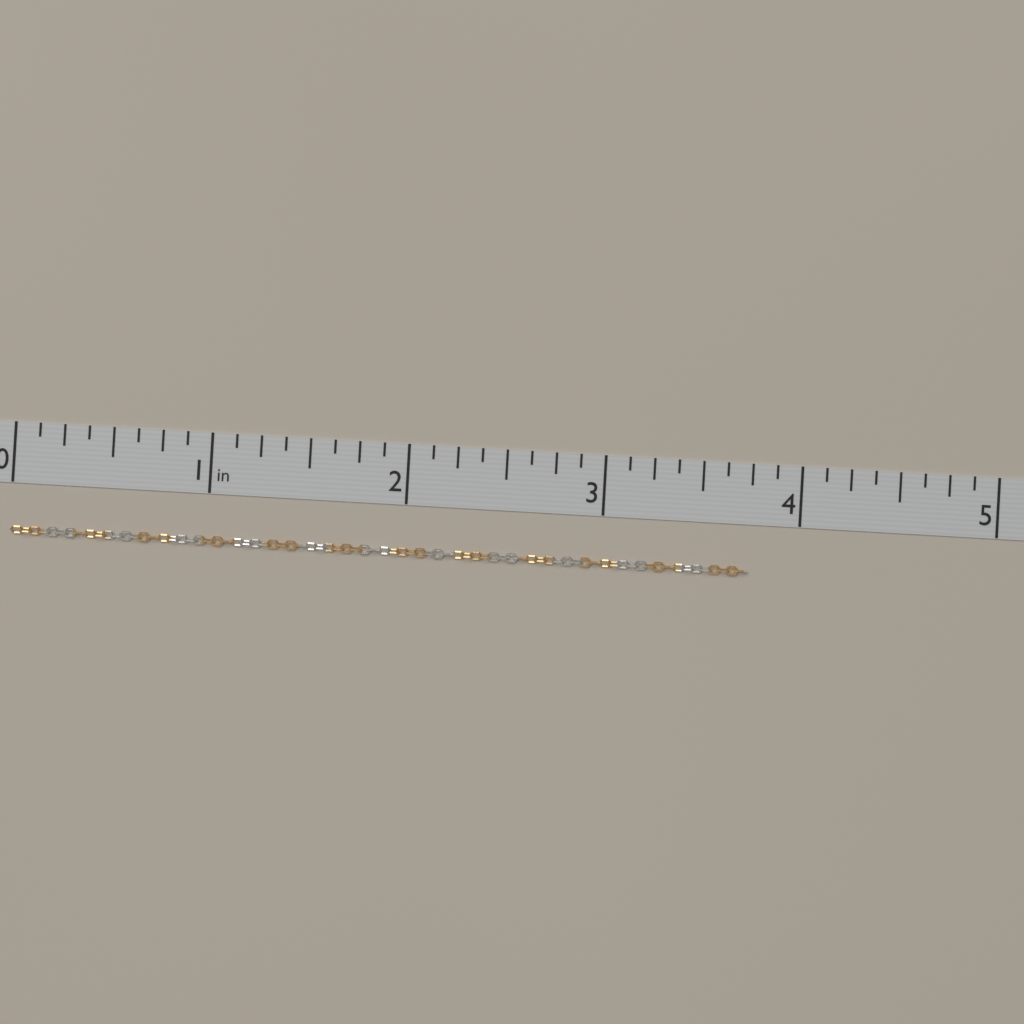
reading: 3.750 in
